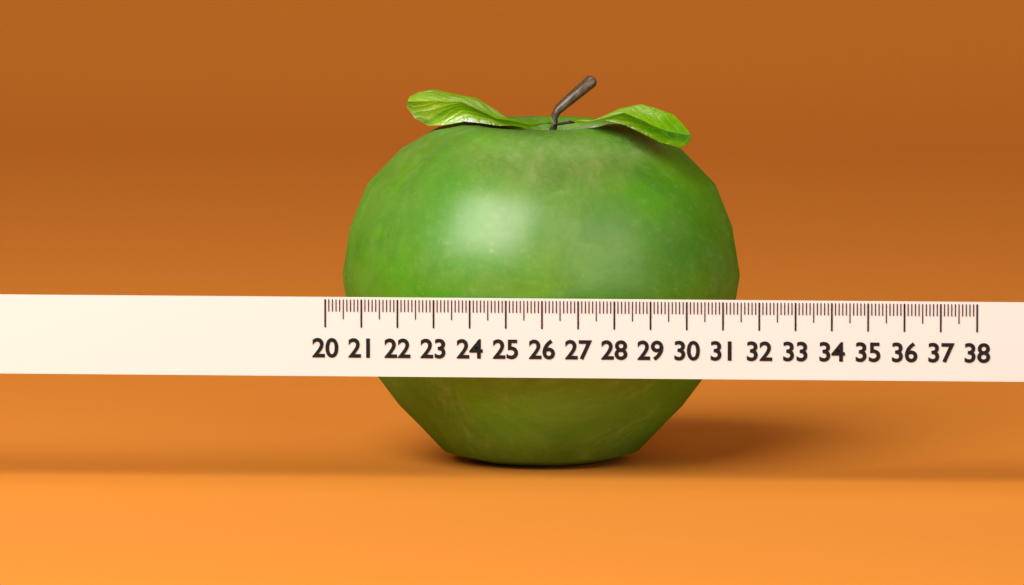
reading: 31.2 (no unit)
